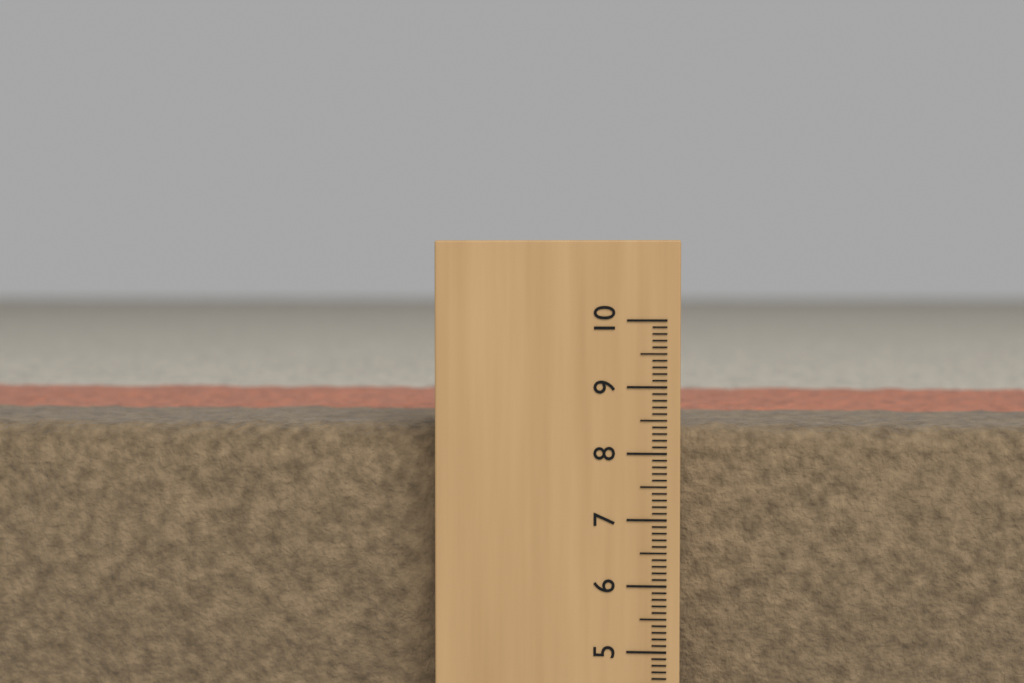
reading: 8.4 (no unit)
